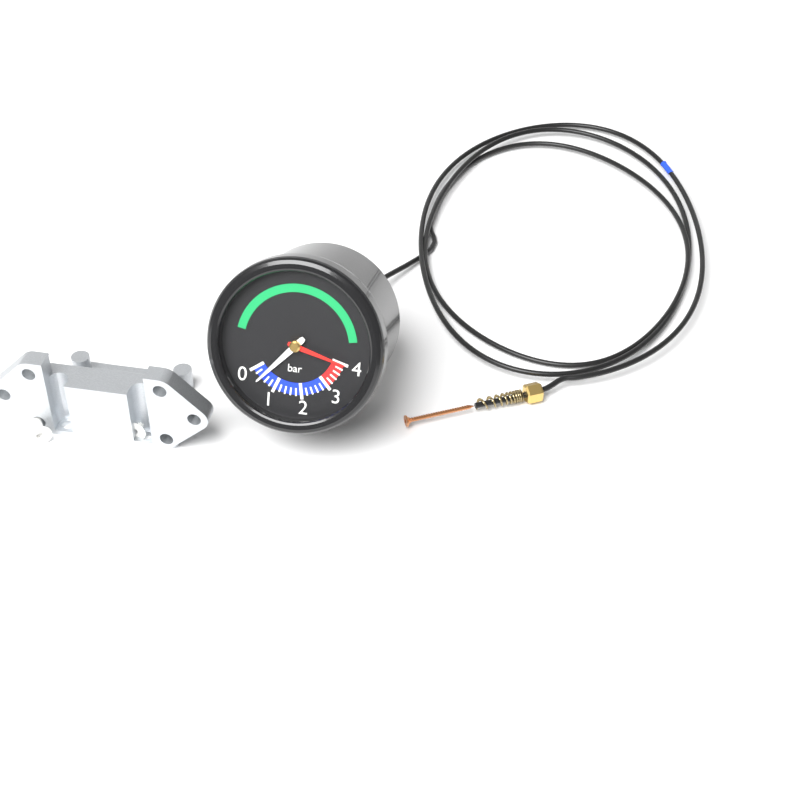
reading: 0.4 bar
